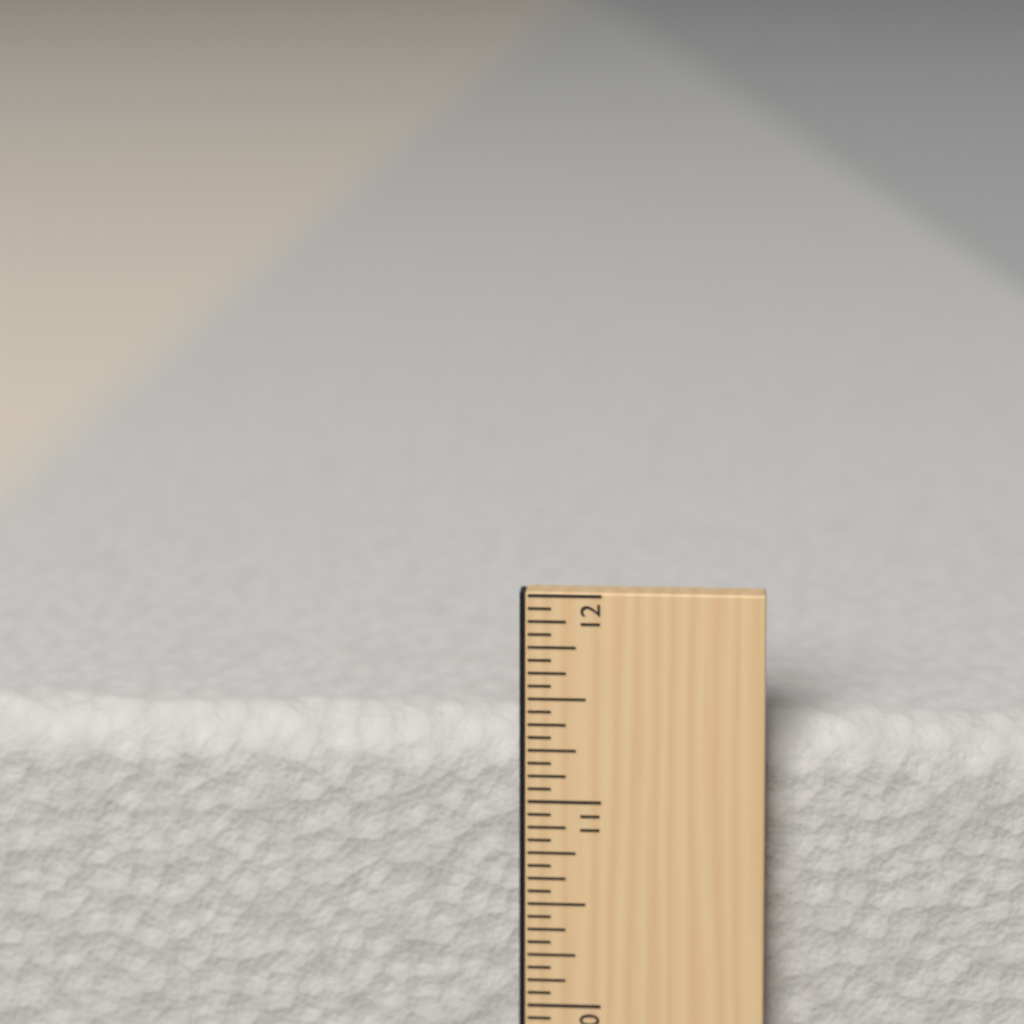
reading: 11.3750 in
